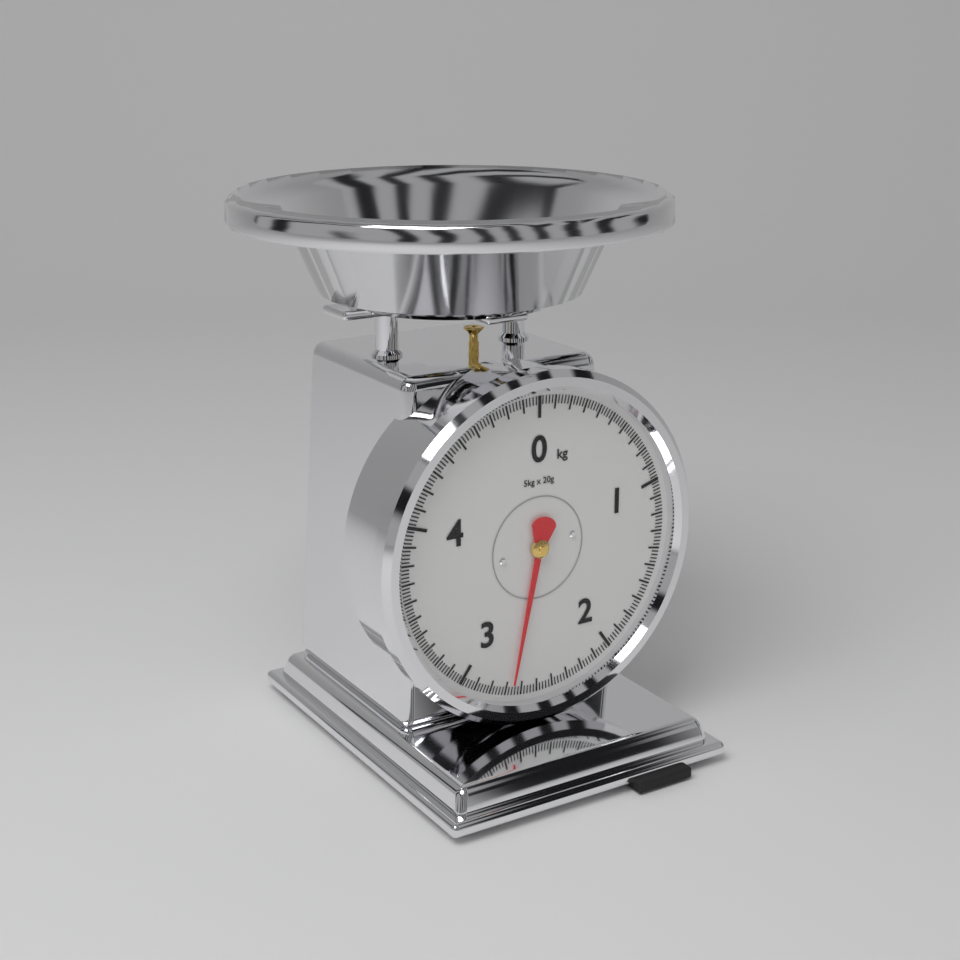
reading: 2.66 kg
